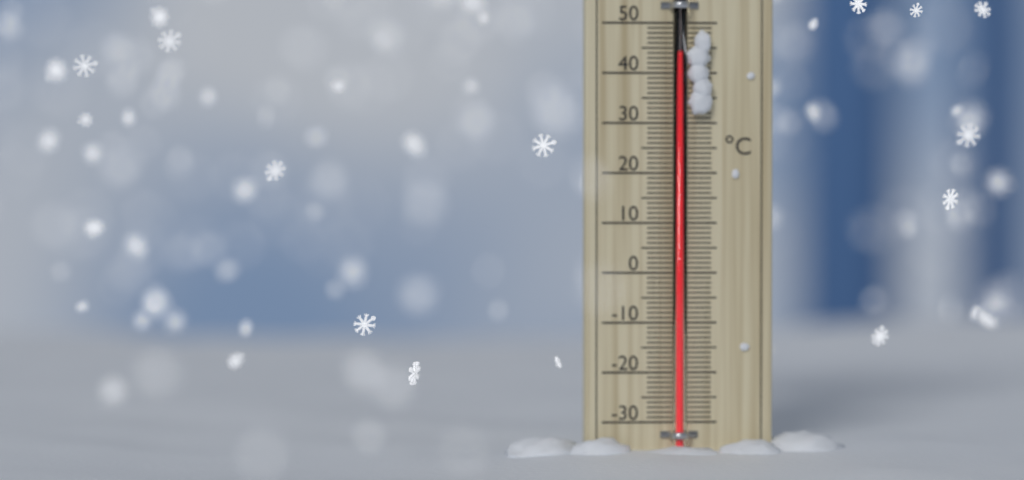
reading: 43 °C
